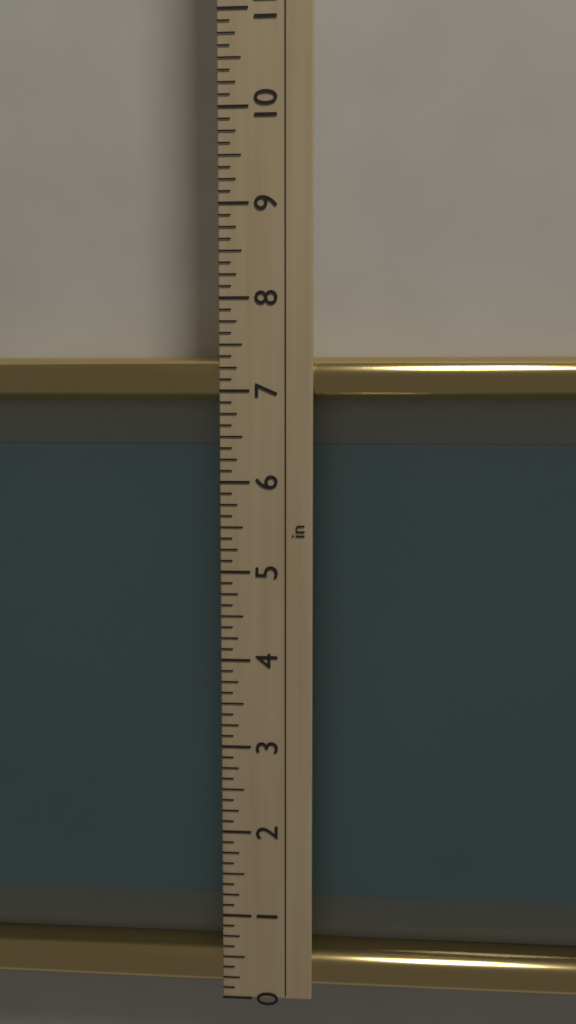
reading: 7.375 in
